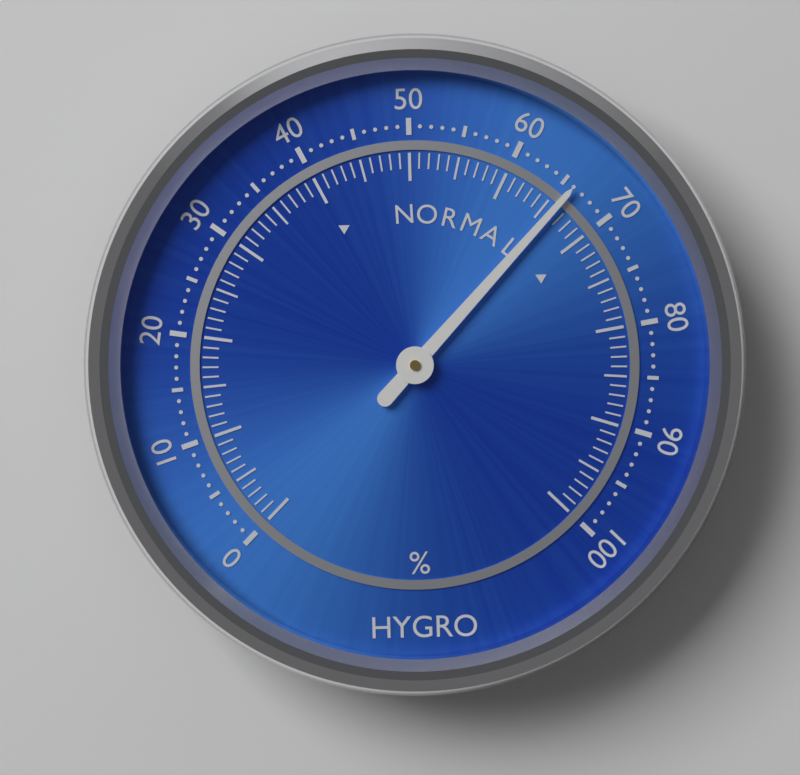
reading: 66 %
